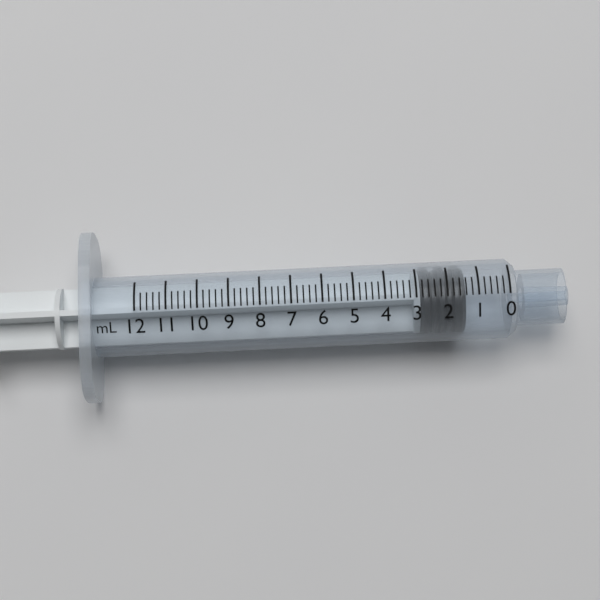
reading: 1.4 mL
